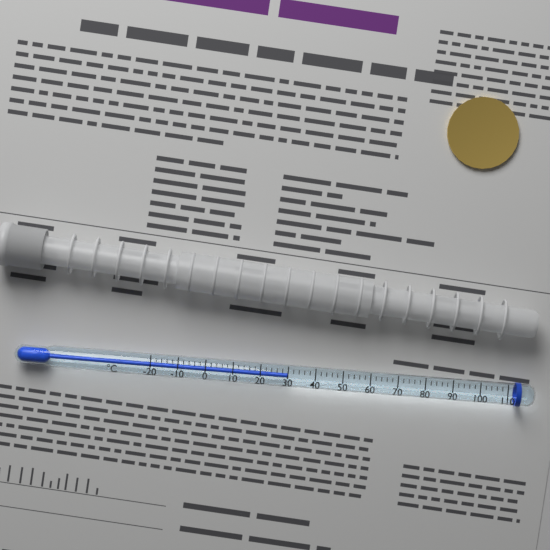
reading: 30 °C
